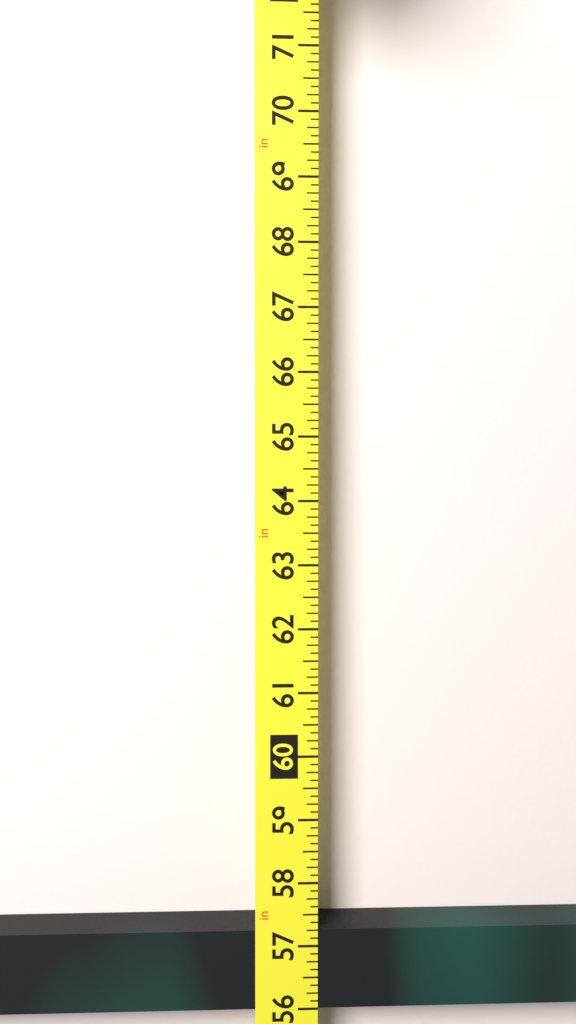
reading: 57.250 in
